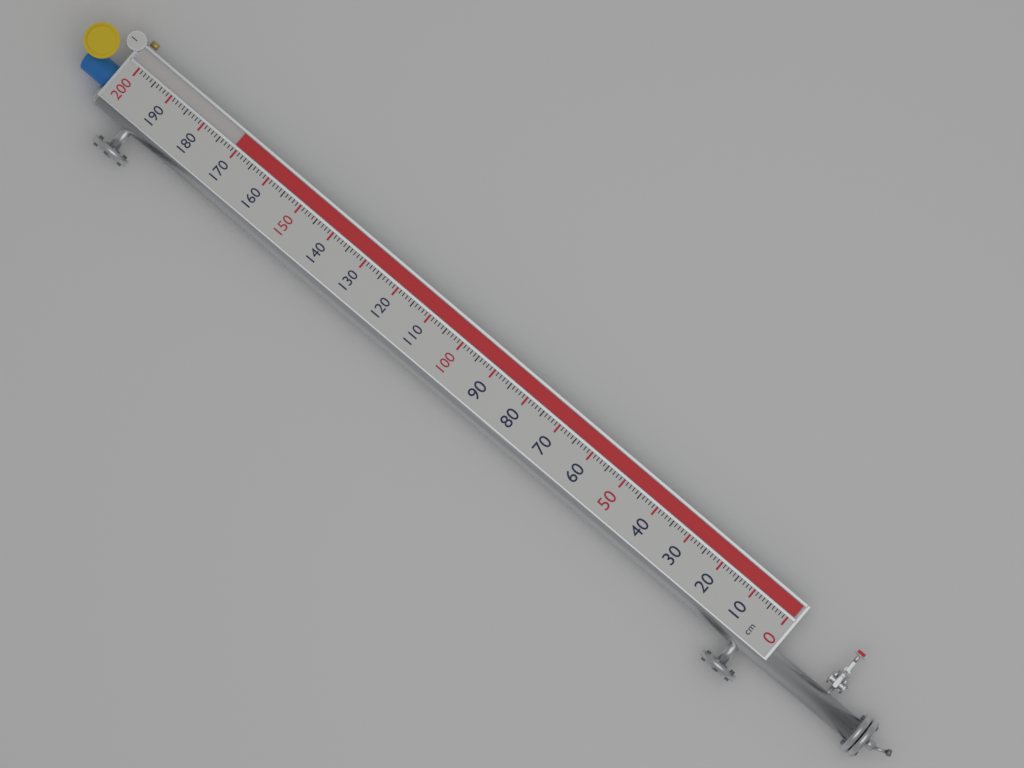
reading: 171 cm
